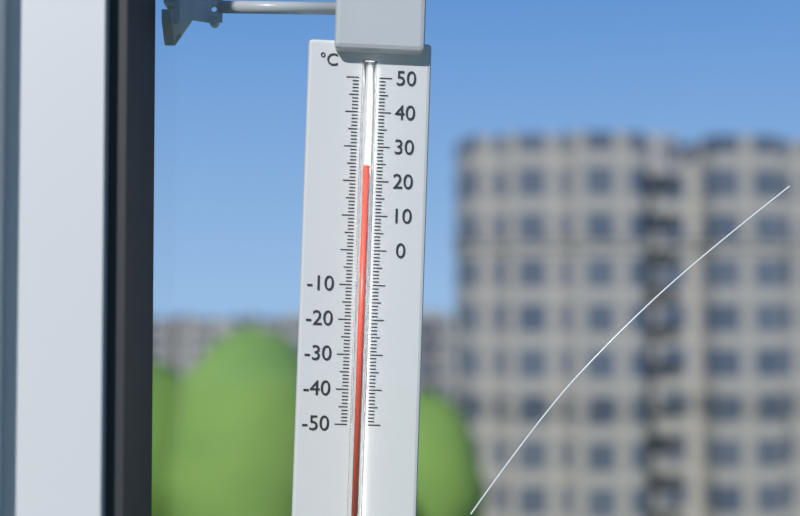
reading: 24 °C
